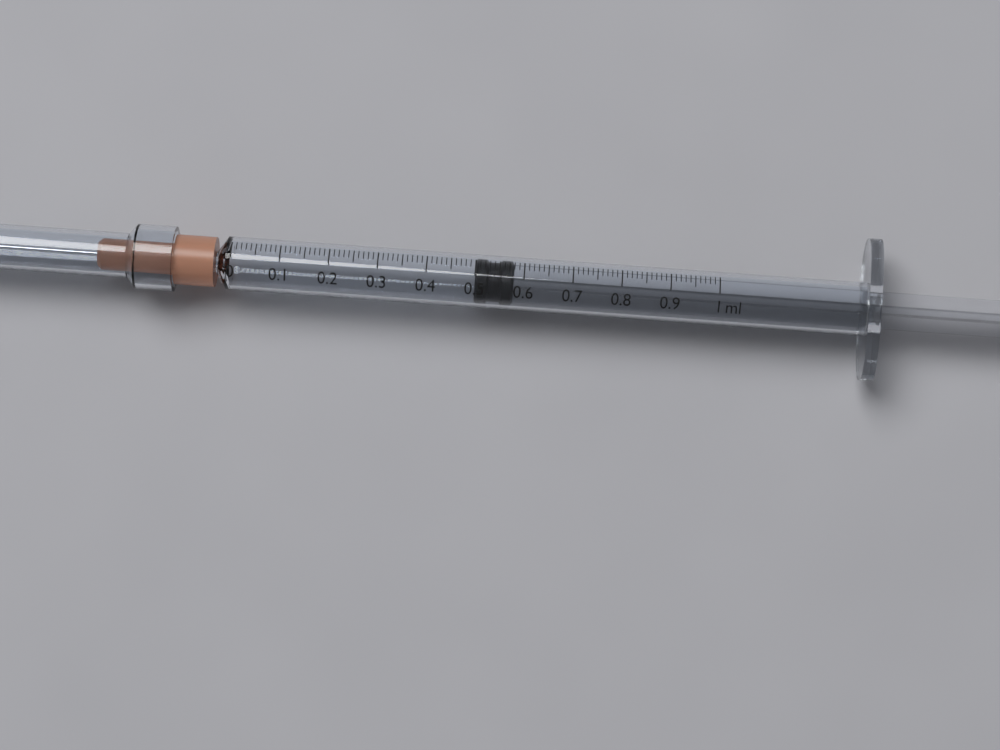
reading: 0.50 ml
